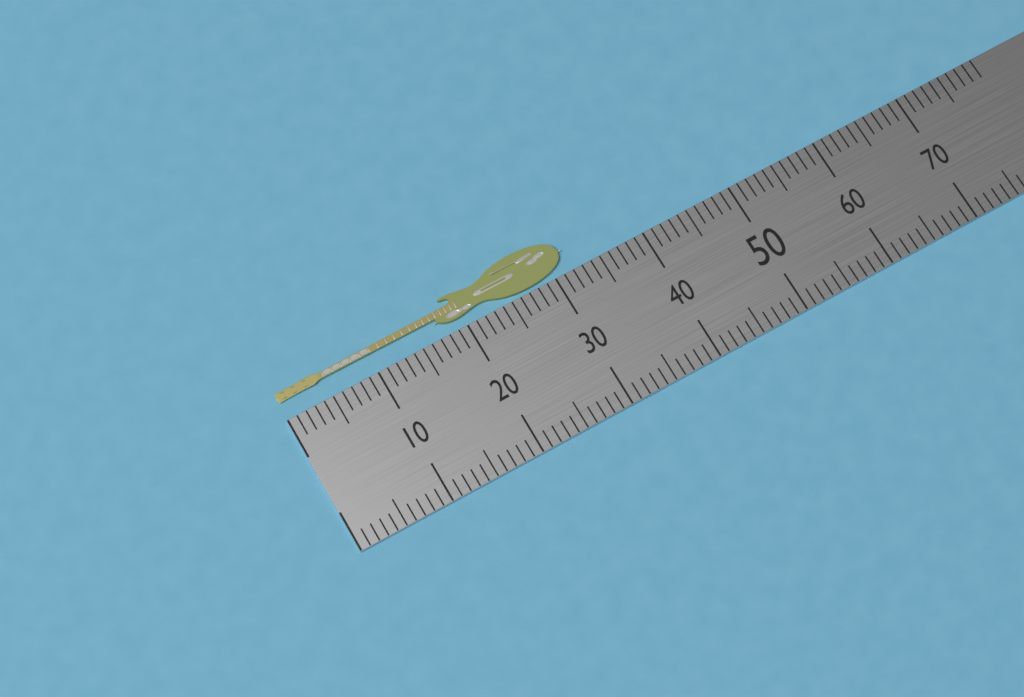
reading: 32 (no unit)
